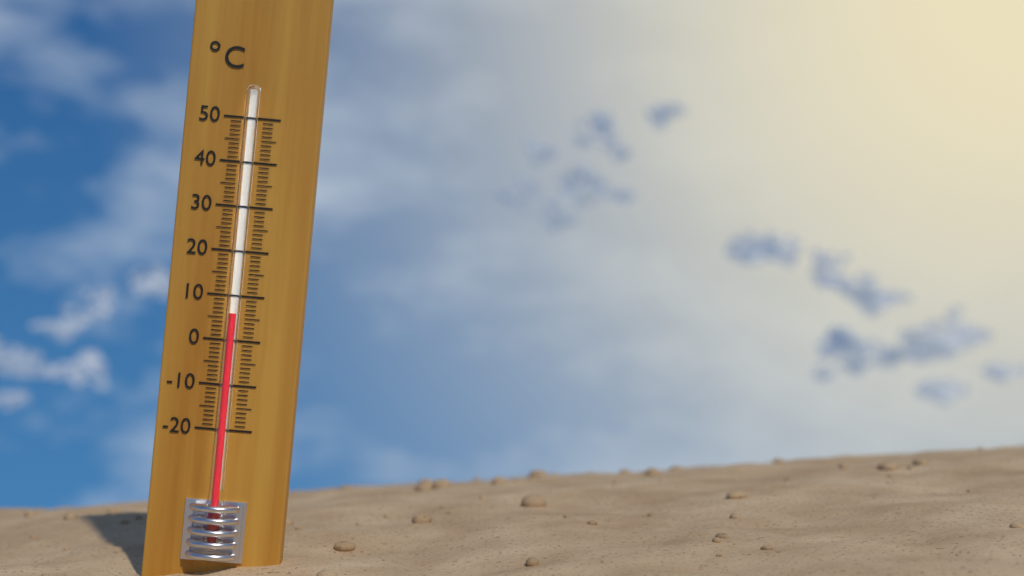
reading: 6 °C
